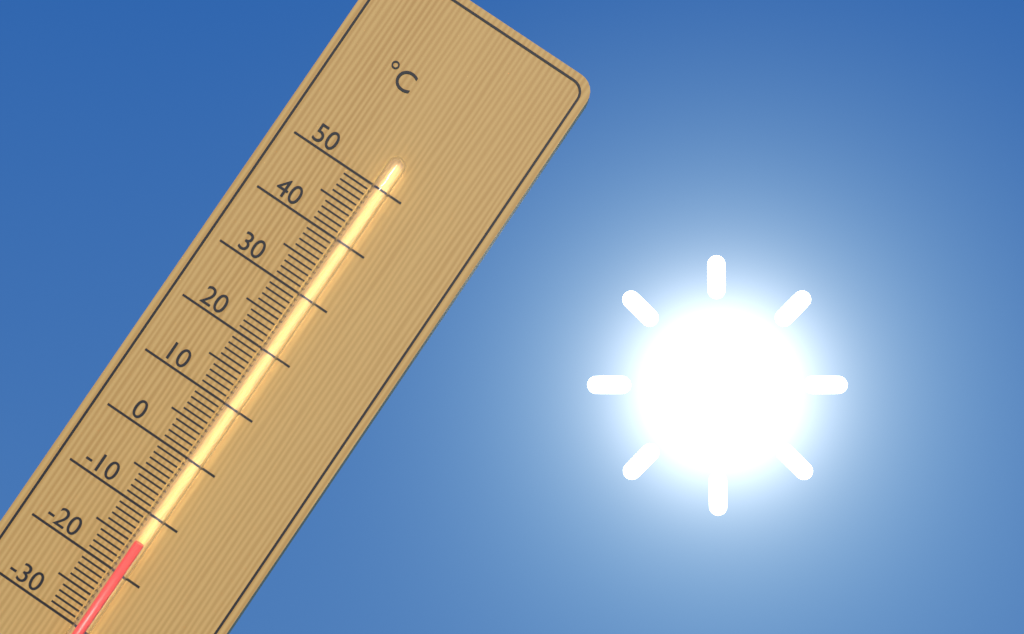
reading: -14 °C
